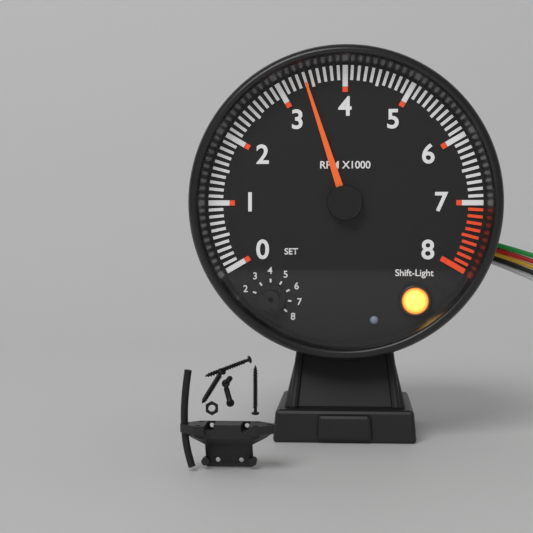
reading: 3400 RPM
